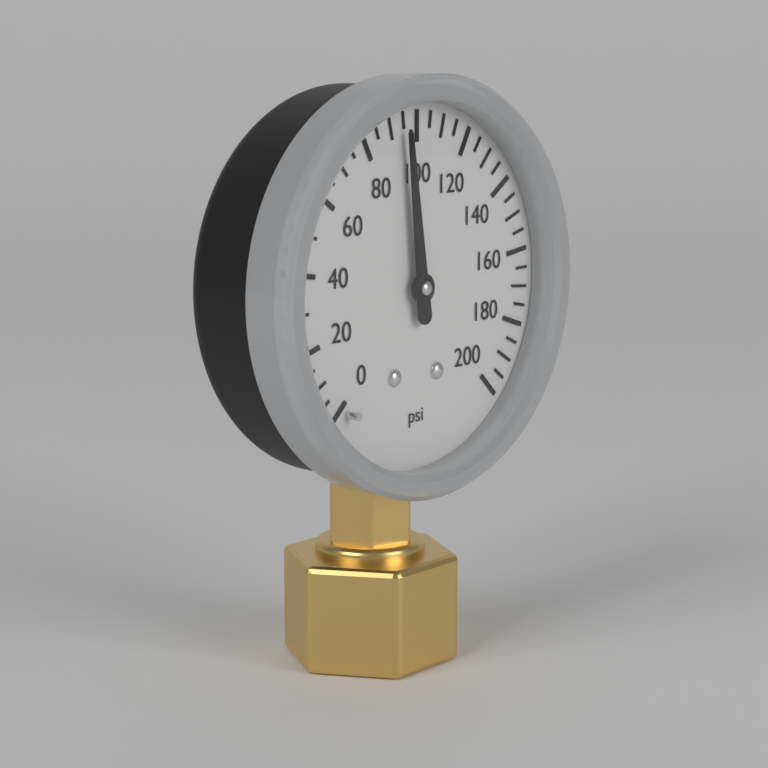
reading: 95 psi
